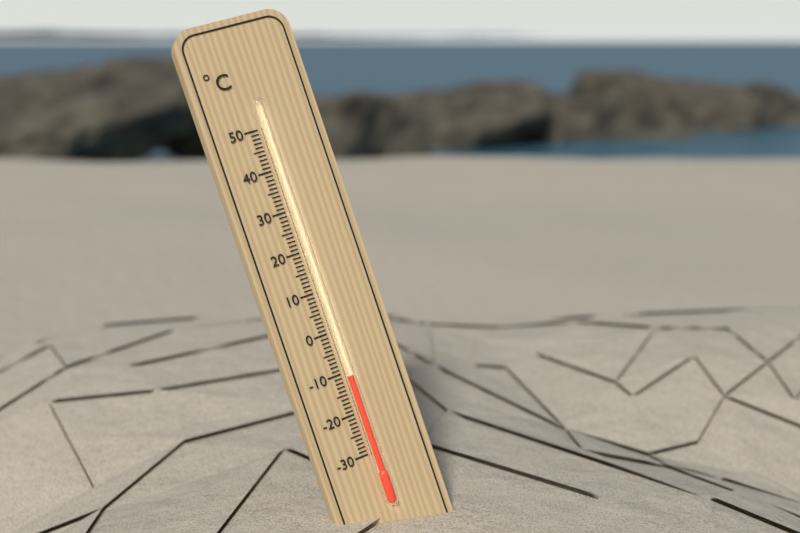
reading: -11 °C
